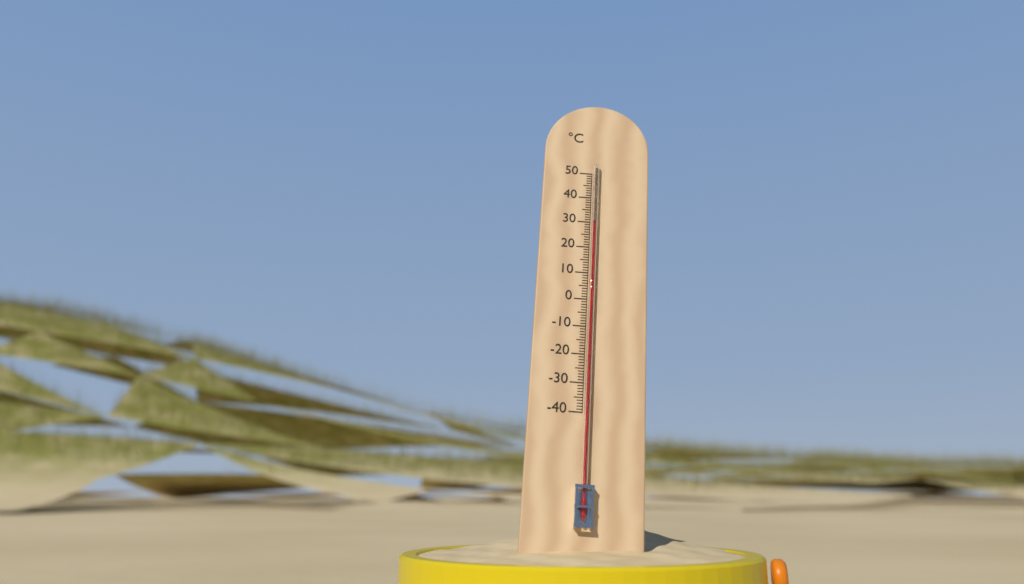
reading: 30 °C
